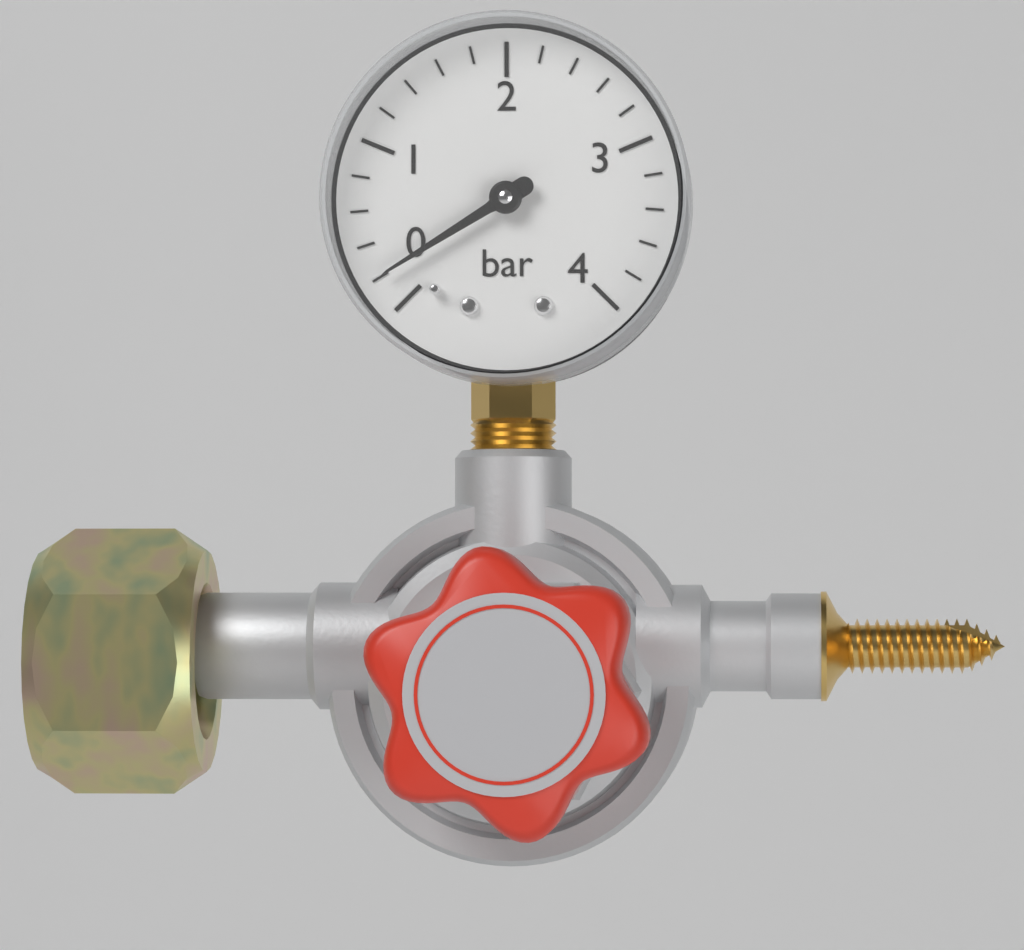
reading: 0.2 bar
